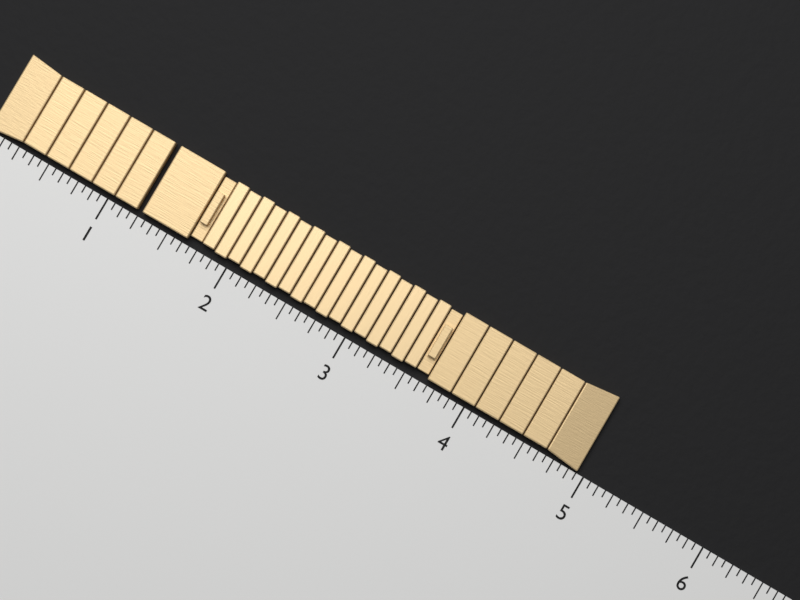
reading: 4.9375 (no unit)
